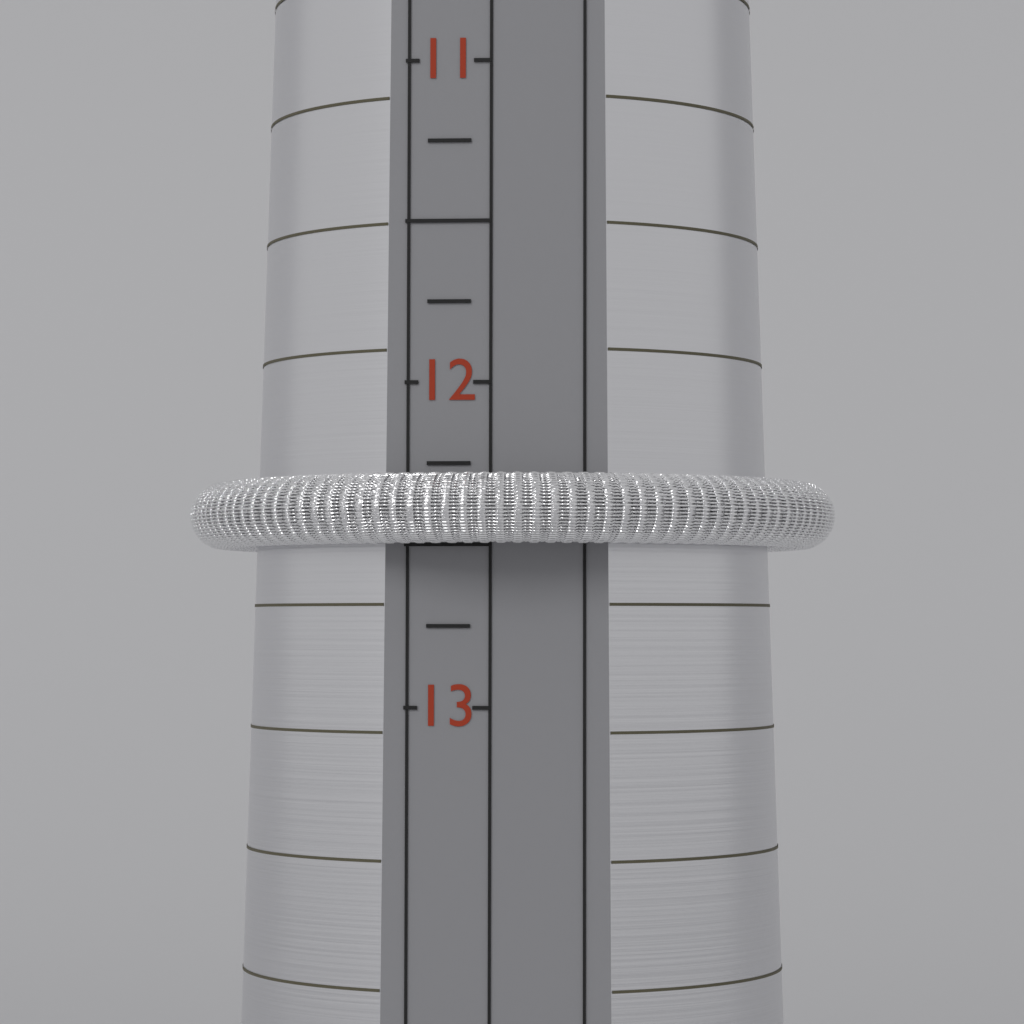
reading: 12.50 (no unit)
